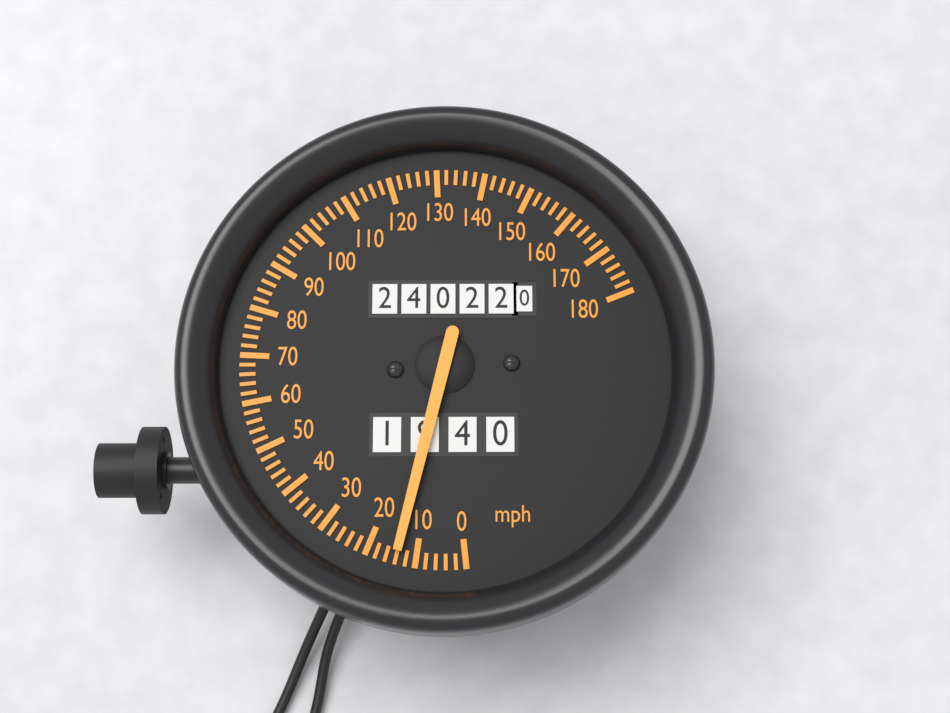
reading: 14 mph
